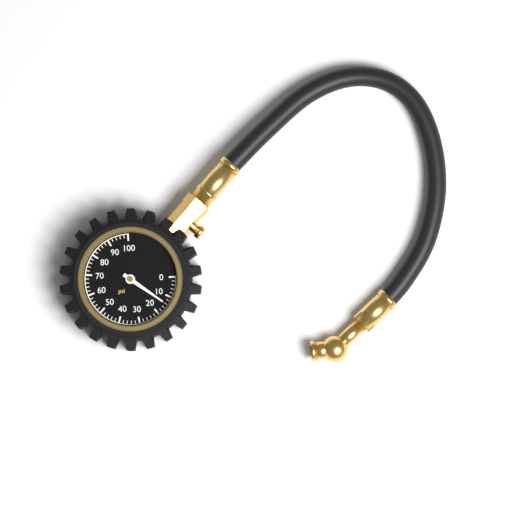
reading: 14 psi
